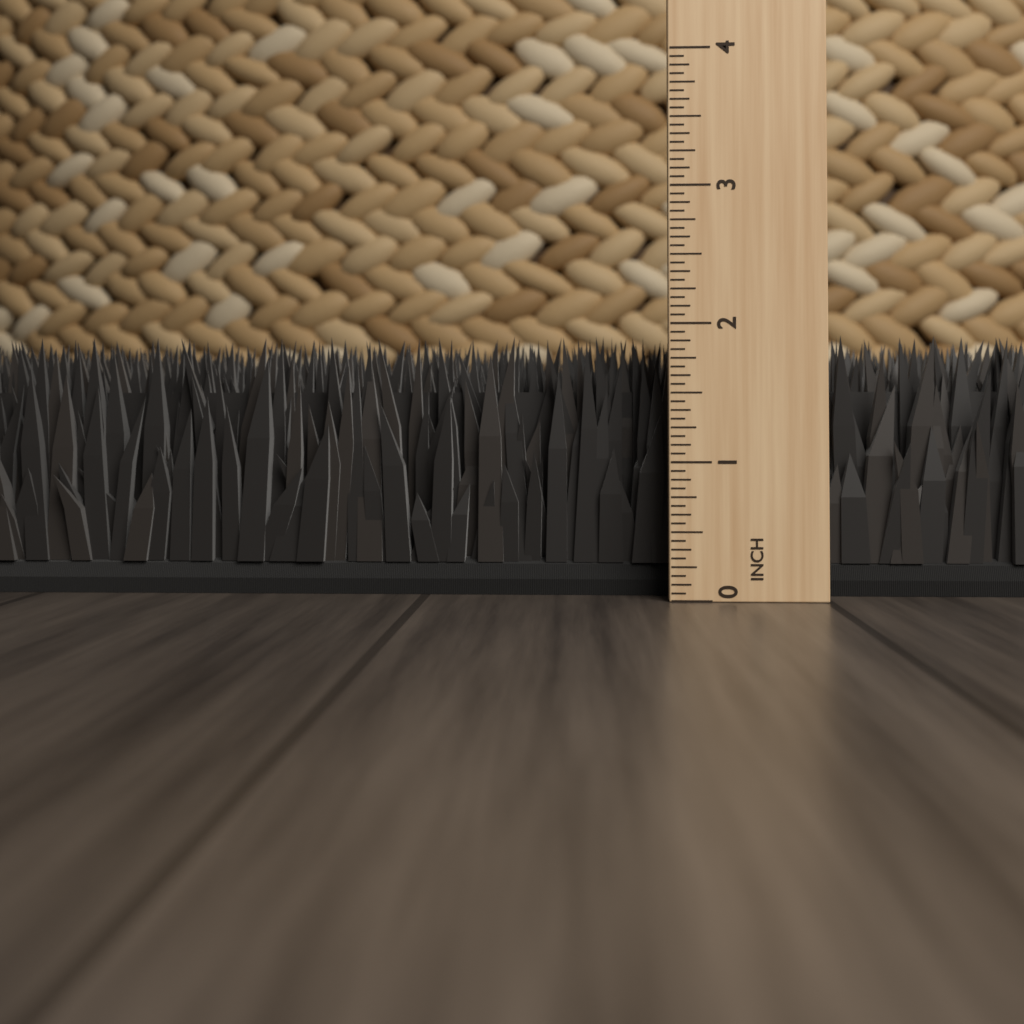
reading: 1.9375 in
